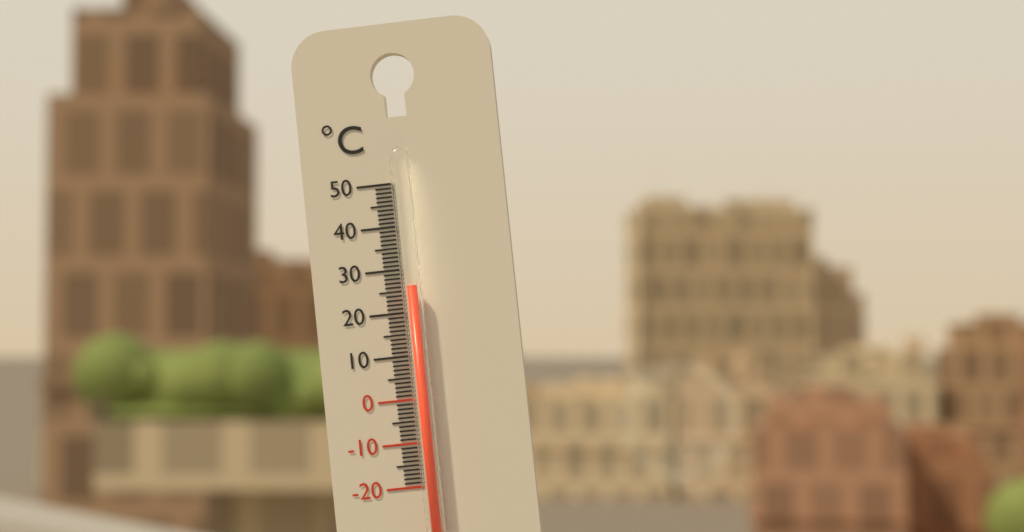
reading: 26 °C
